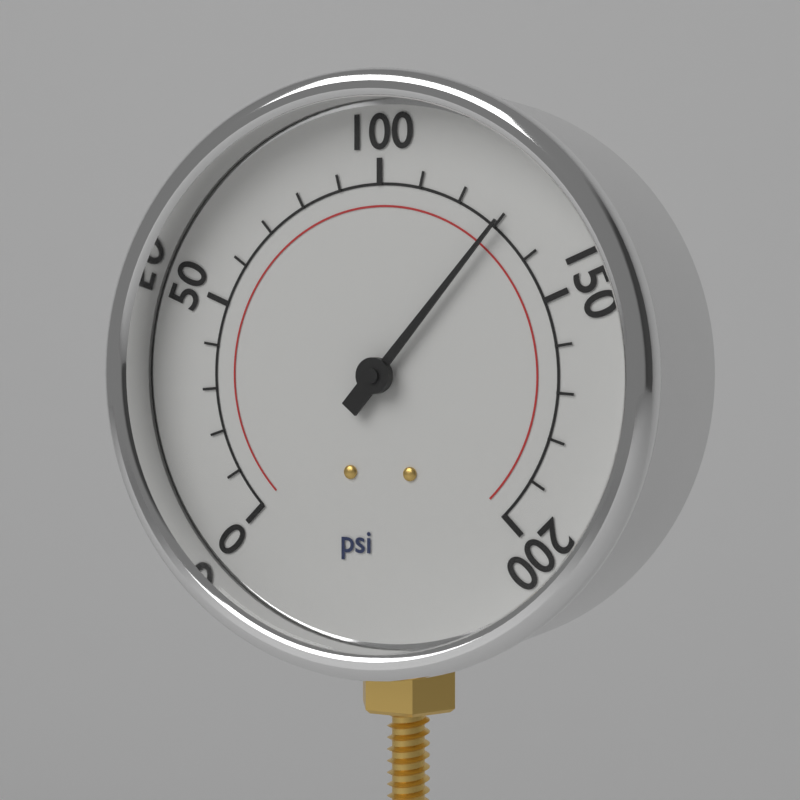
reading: 130 psi
